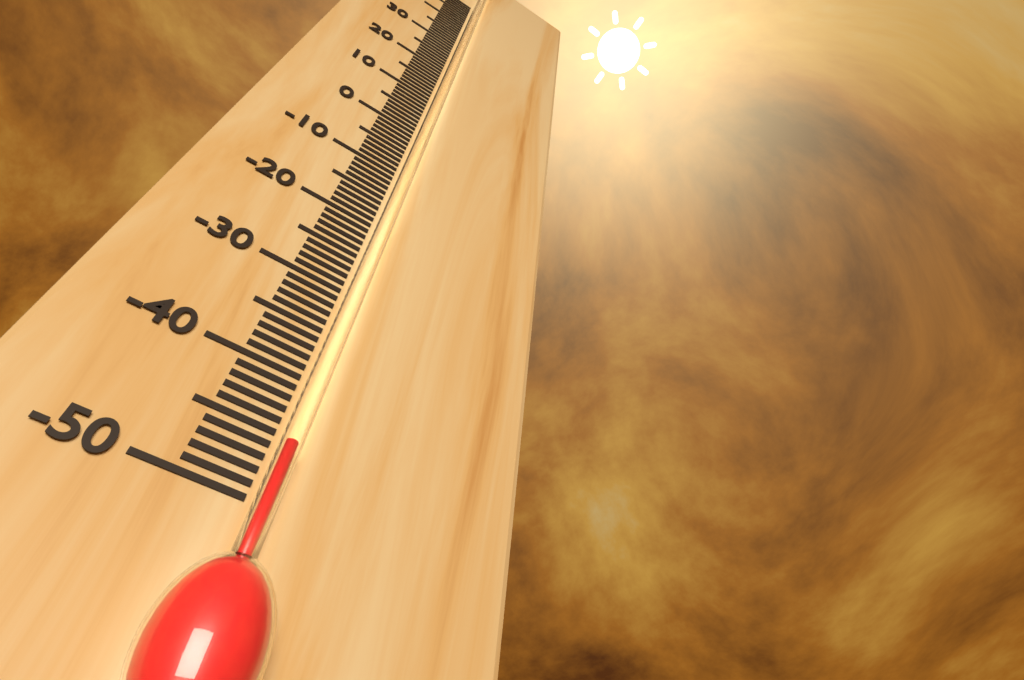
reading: -46 °C
